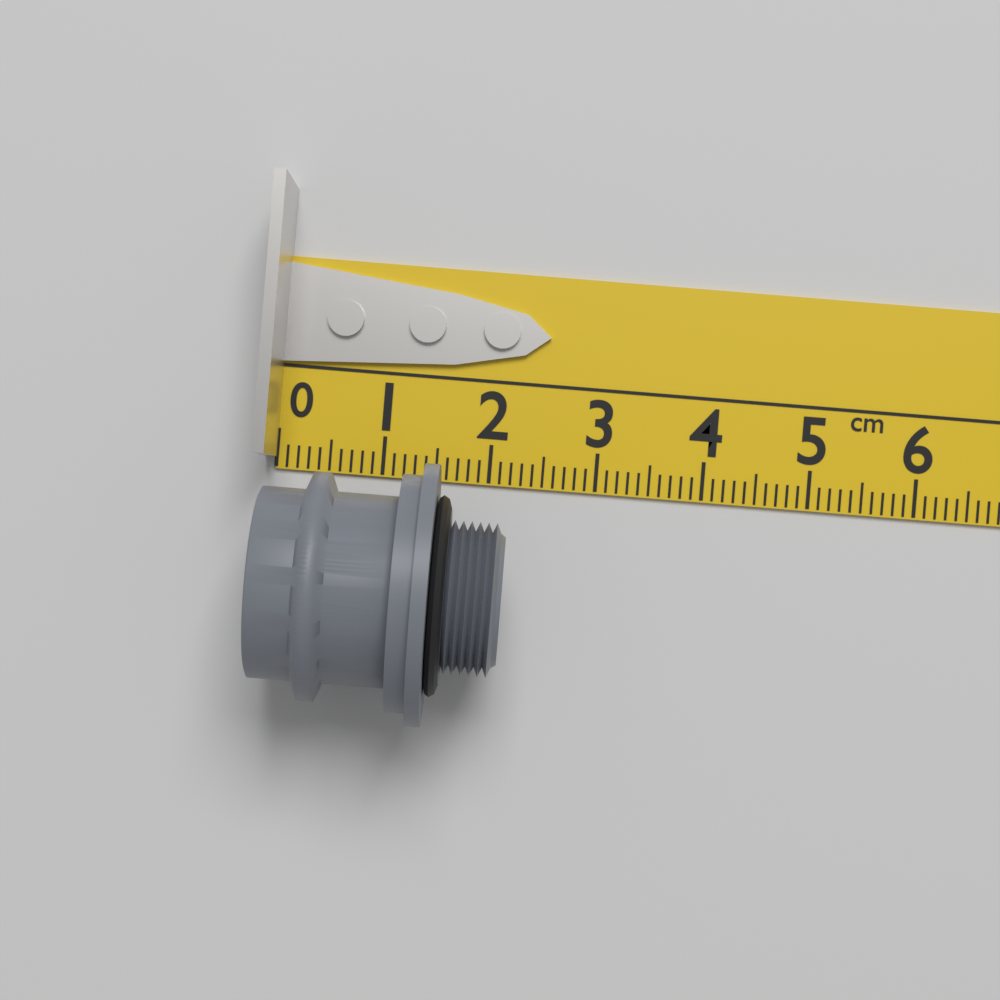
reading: 2.2 cm
